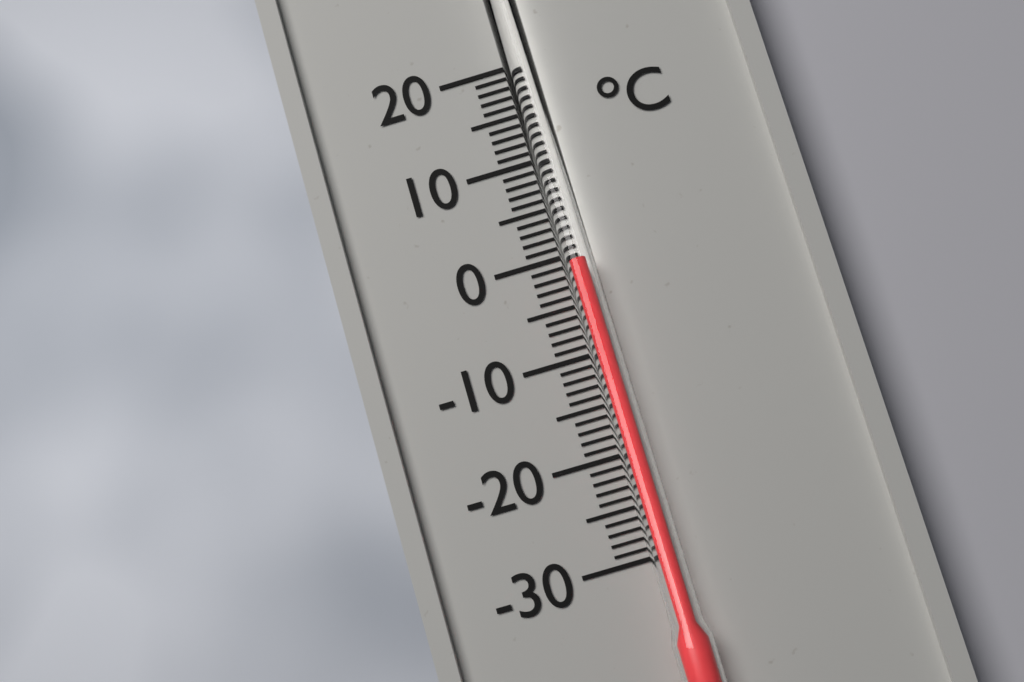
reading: -1 °C
